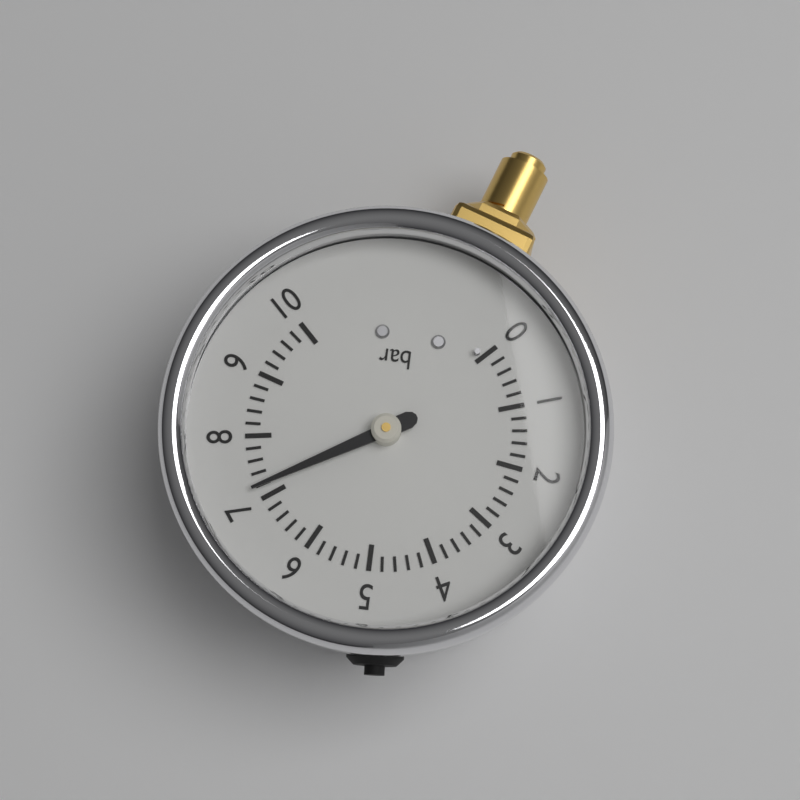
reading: 7.2 bar
